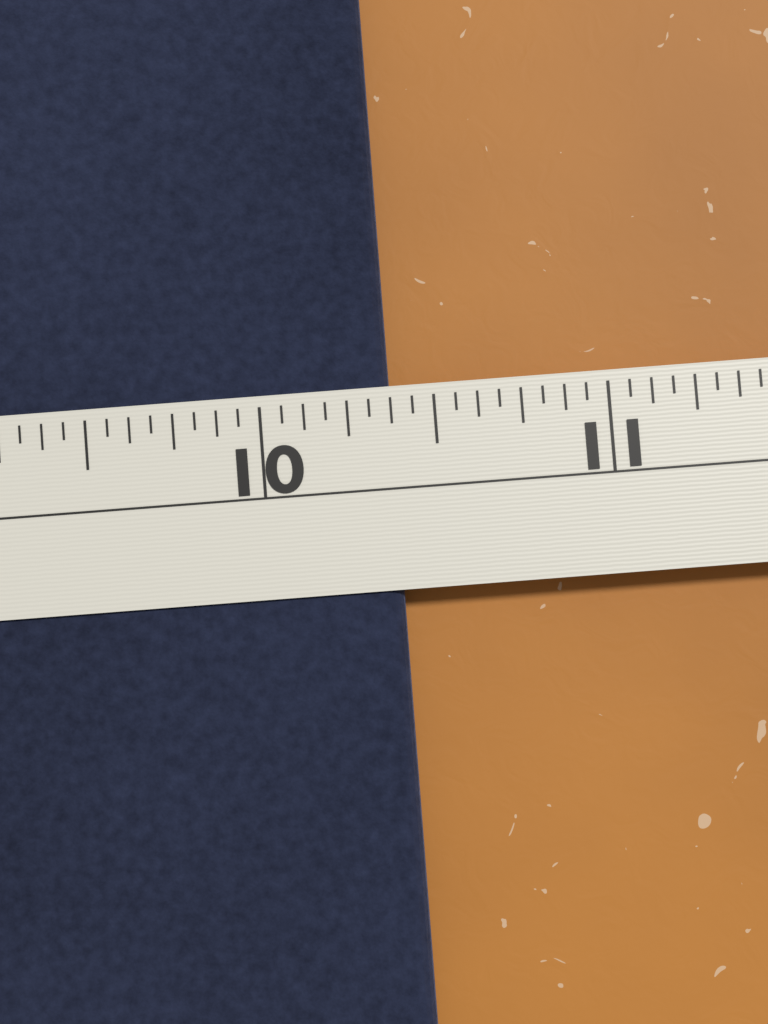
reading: 10.3750 in
